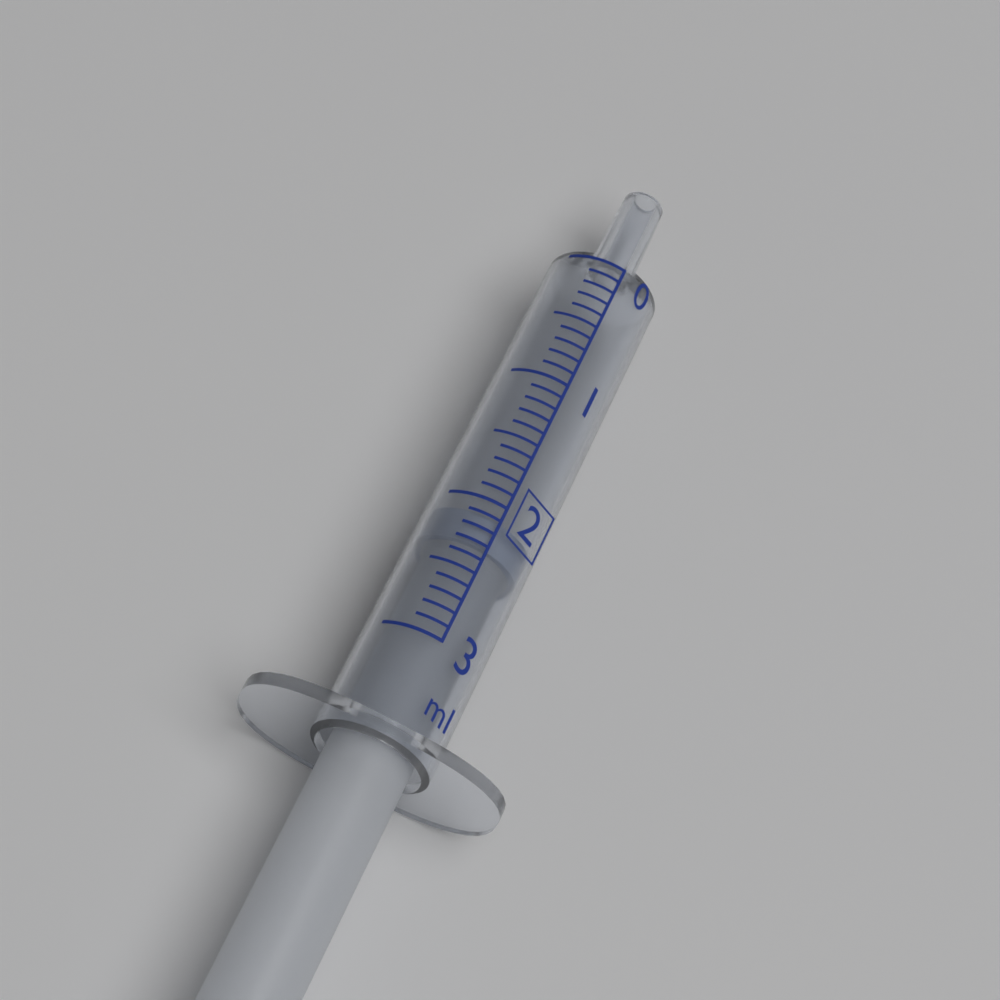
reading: 2.1 ml
